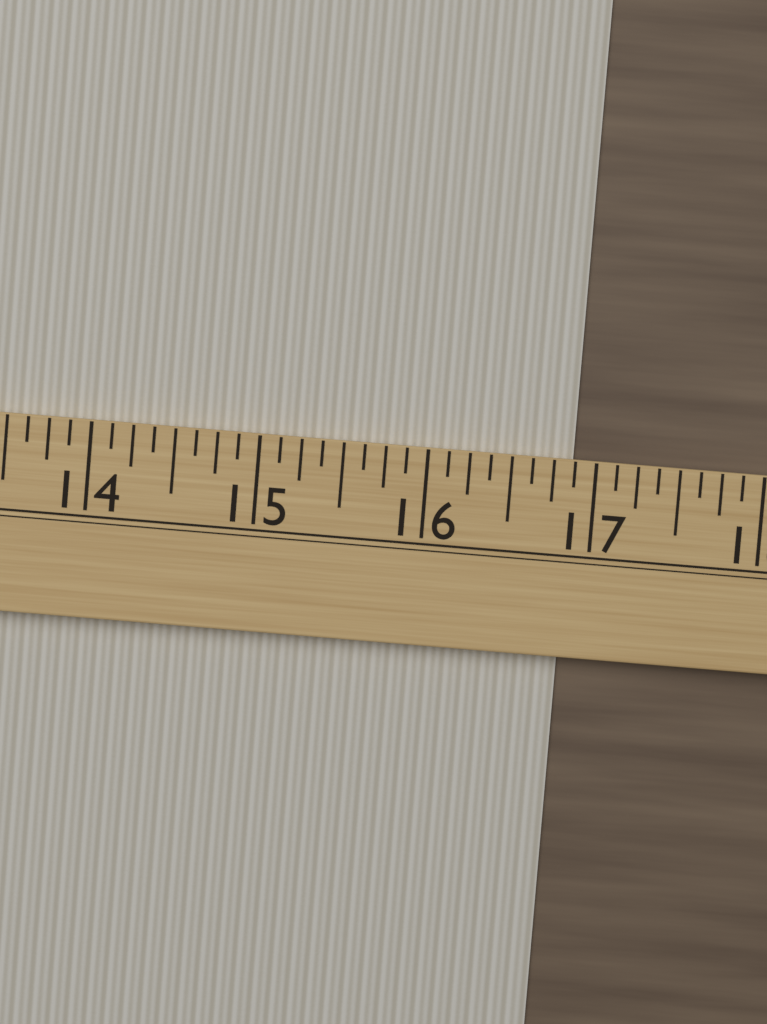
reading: 16.875 (no unit)
